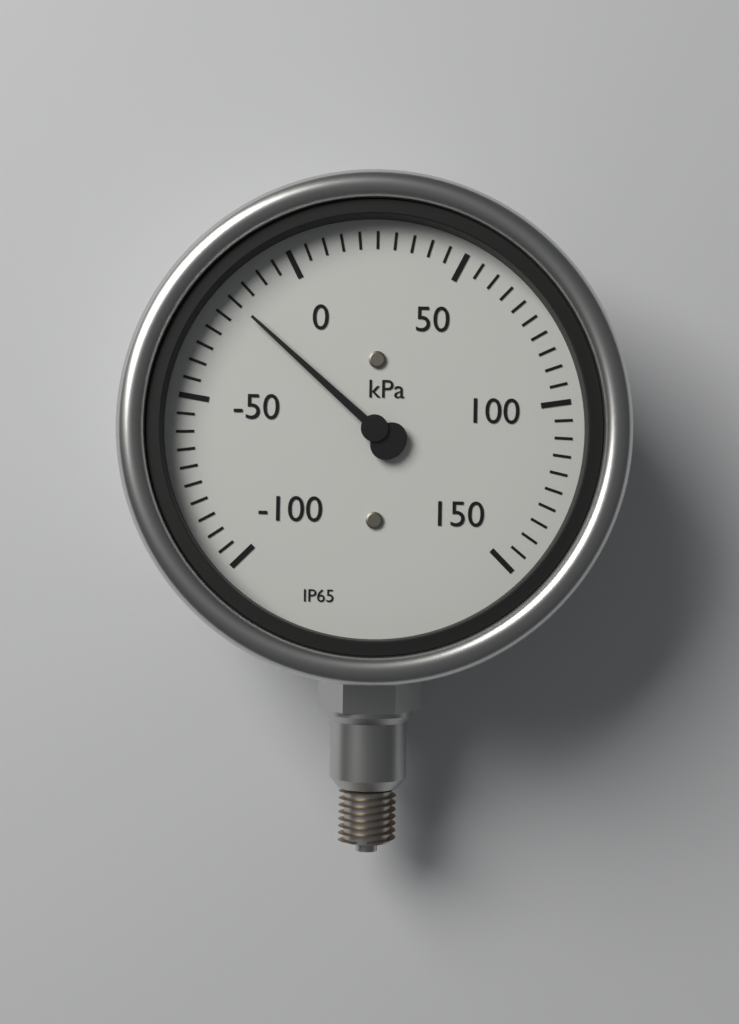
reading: -20 kPa
